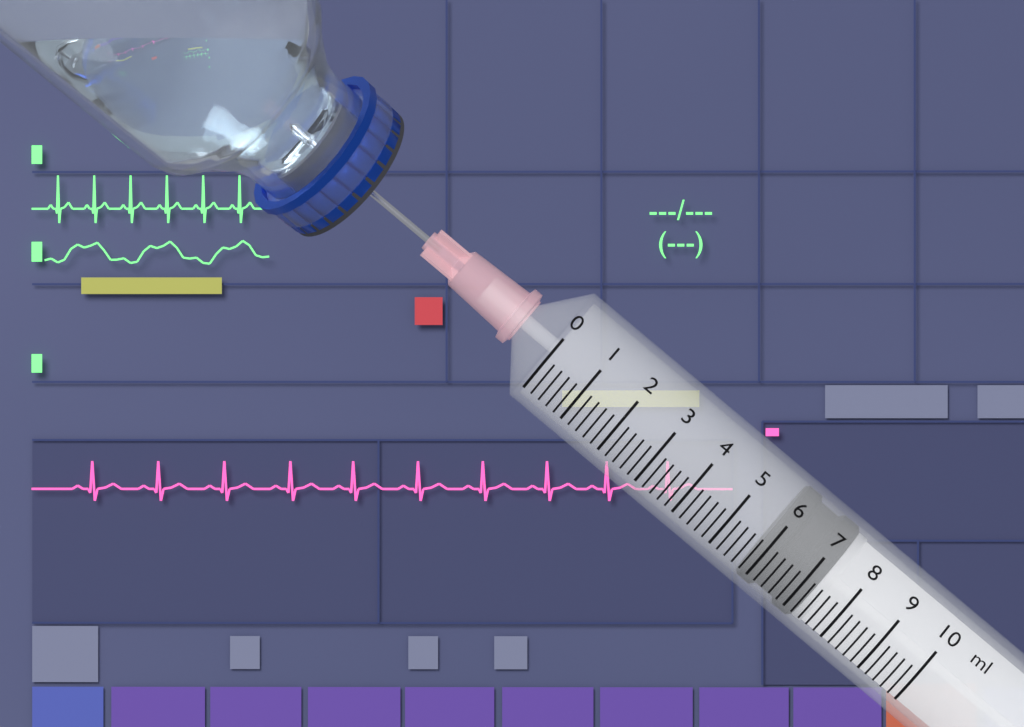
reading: 5.8 ml
